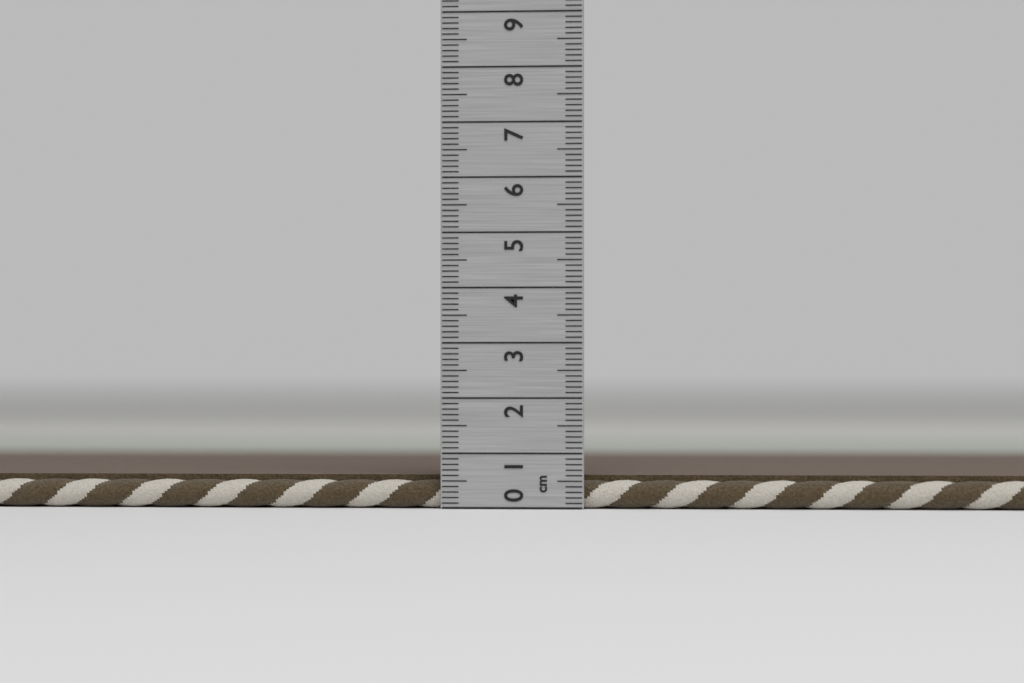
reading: 0.6 cm
